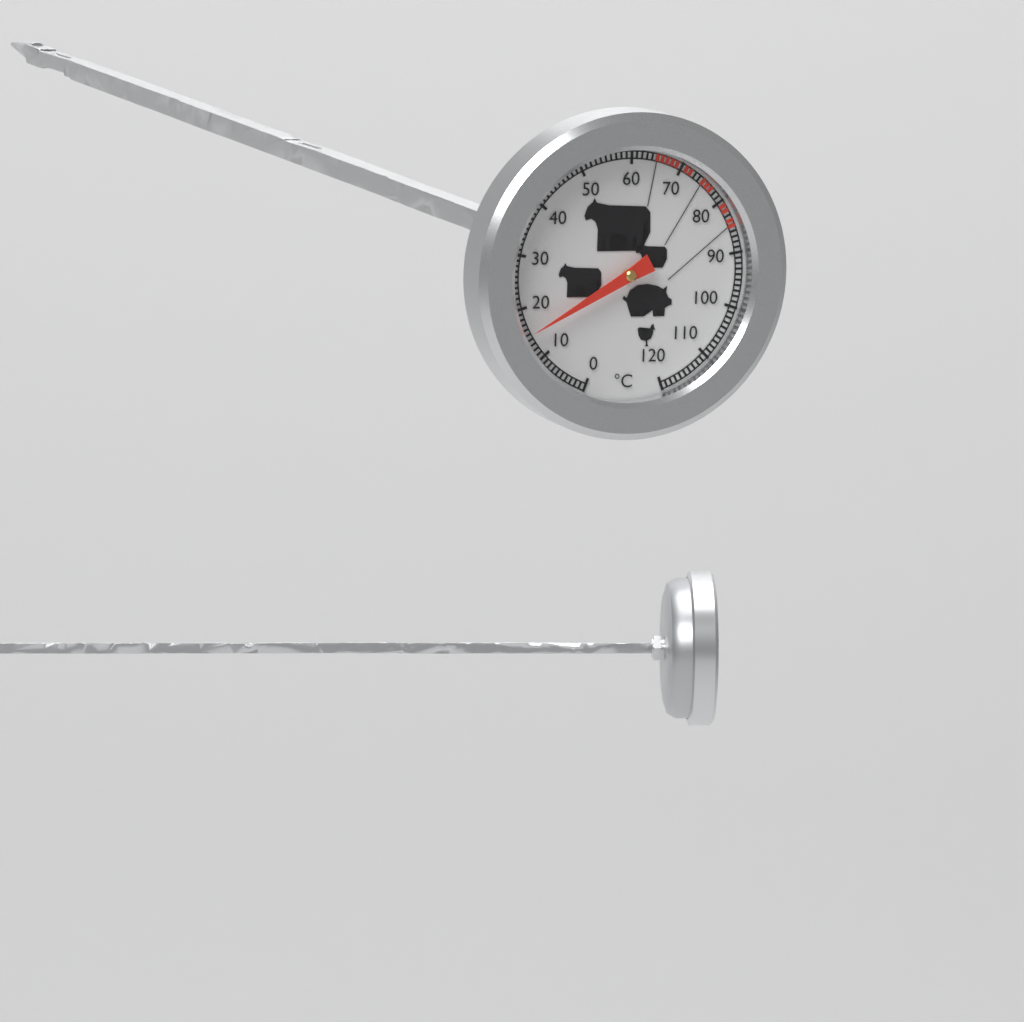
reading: 15 °C
